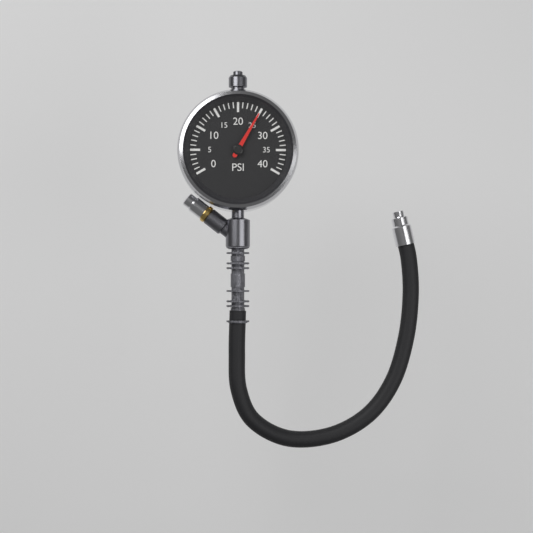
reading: 25 psi
